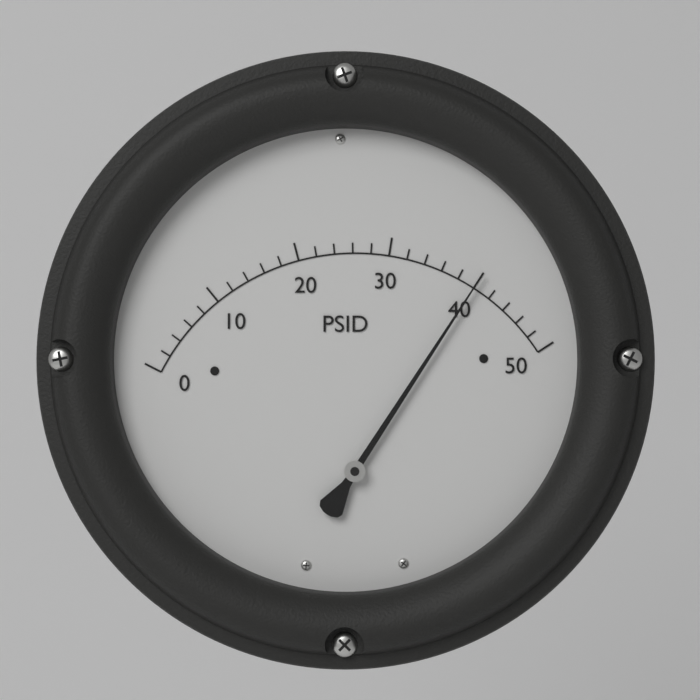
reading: 40 PSID
